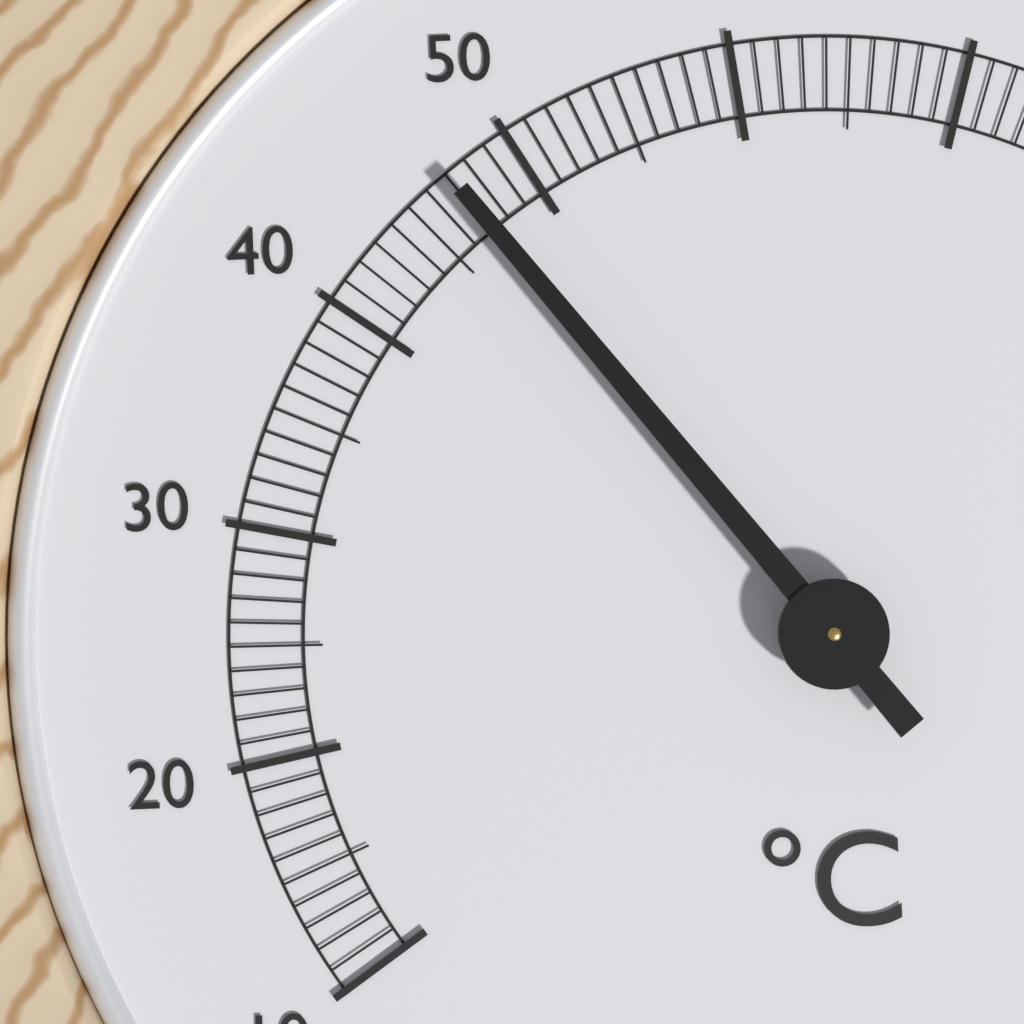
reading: 47 °C
